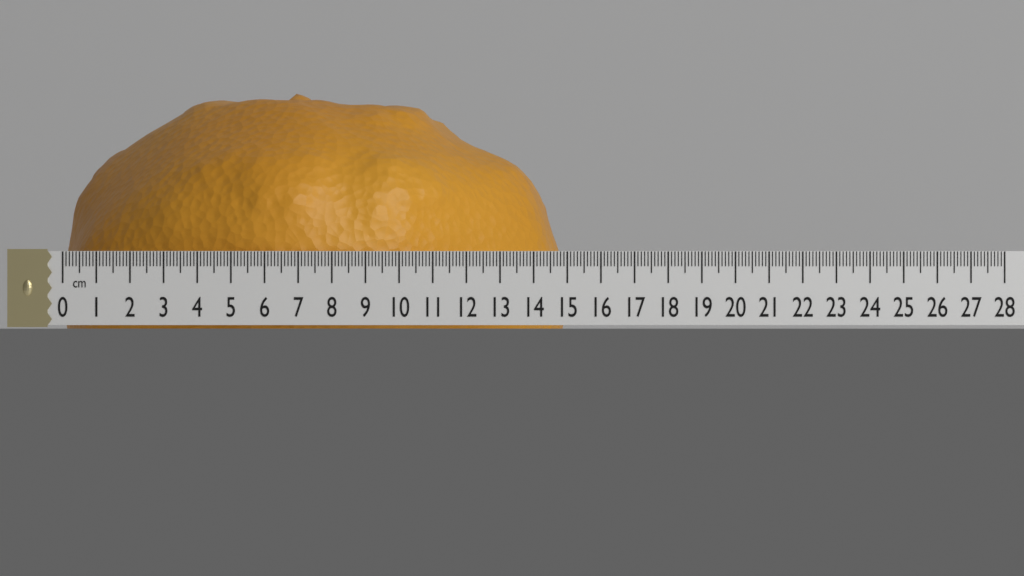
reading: 15.0 cm
